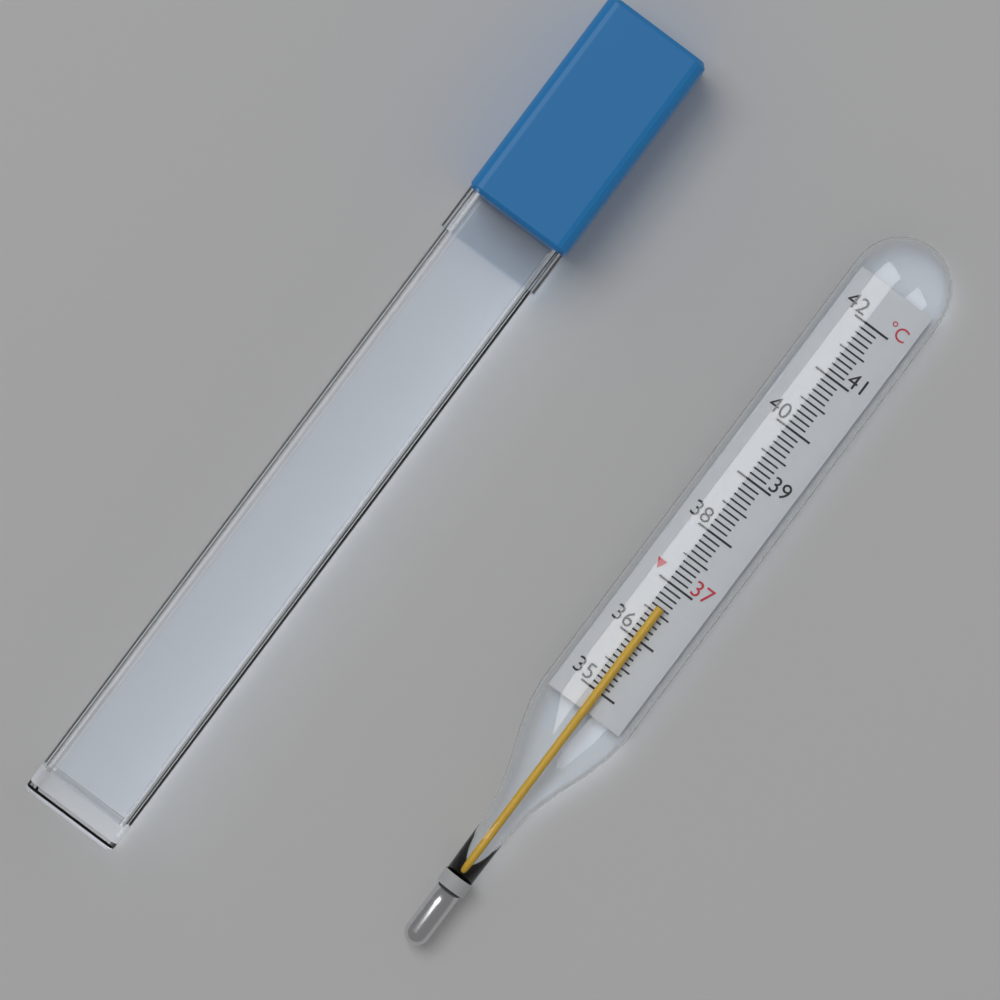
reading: 36.6 °C
